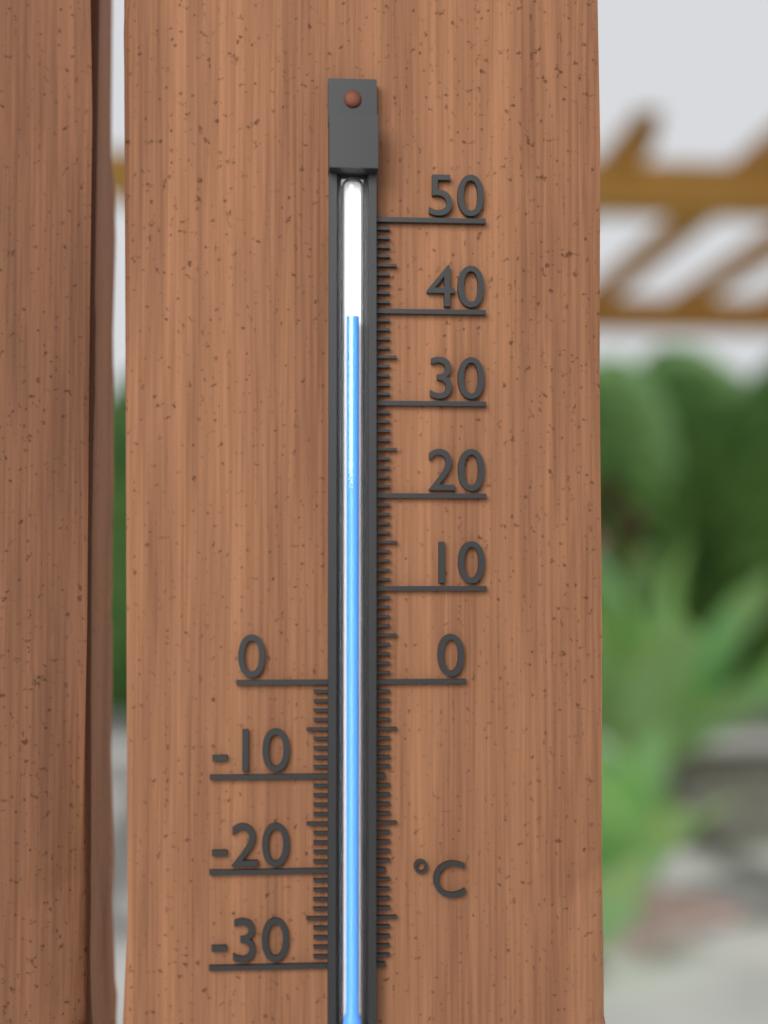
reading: 39 °C
